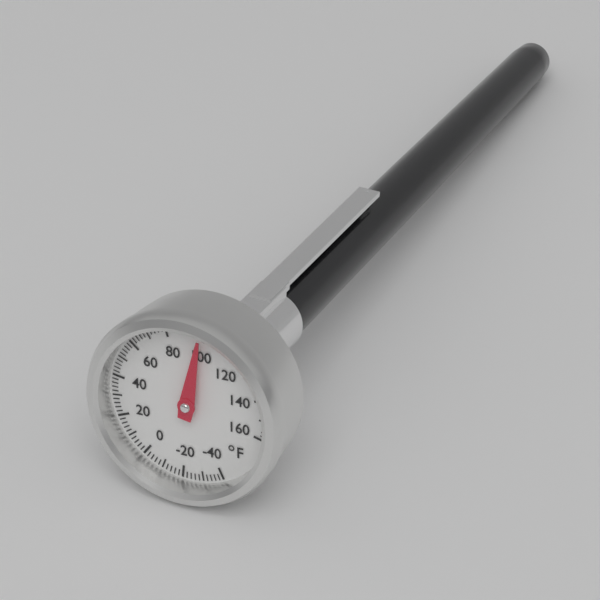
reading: 98 °F
